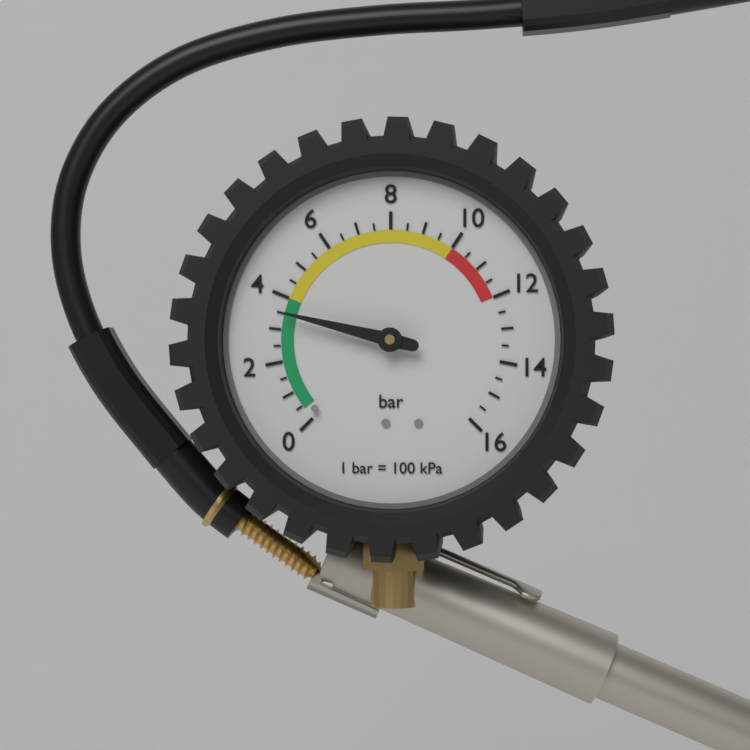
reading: 3.5 bar
